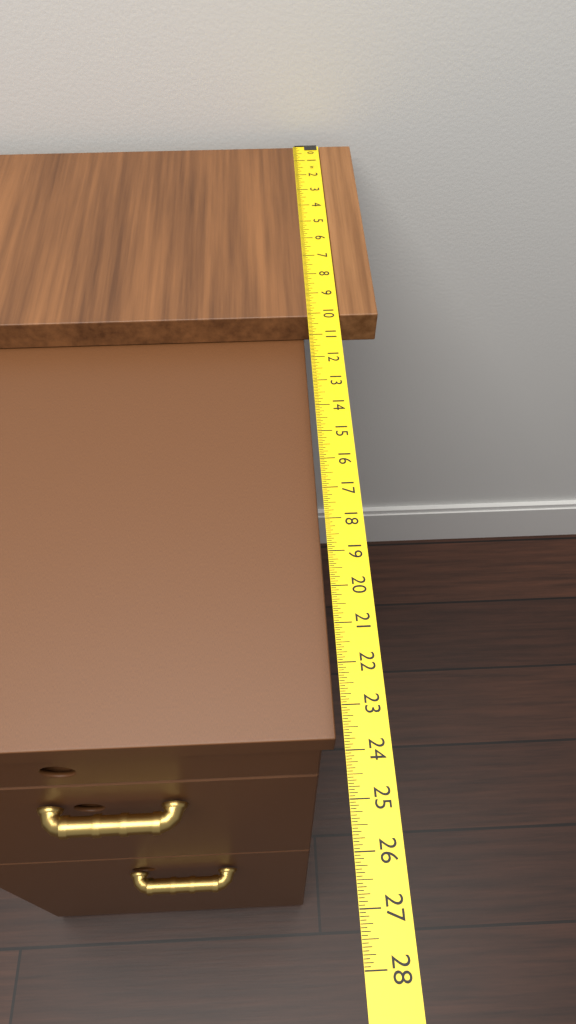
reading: 10.1250 in
